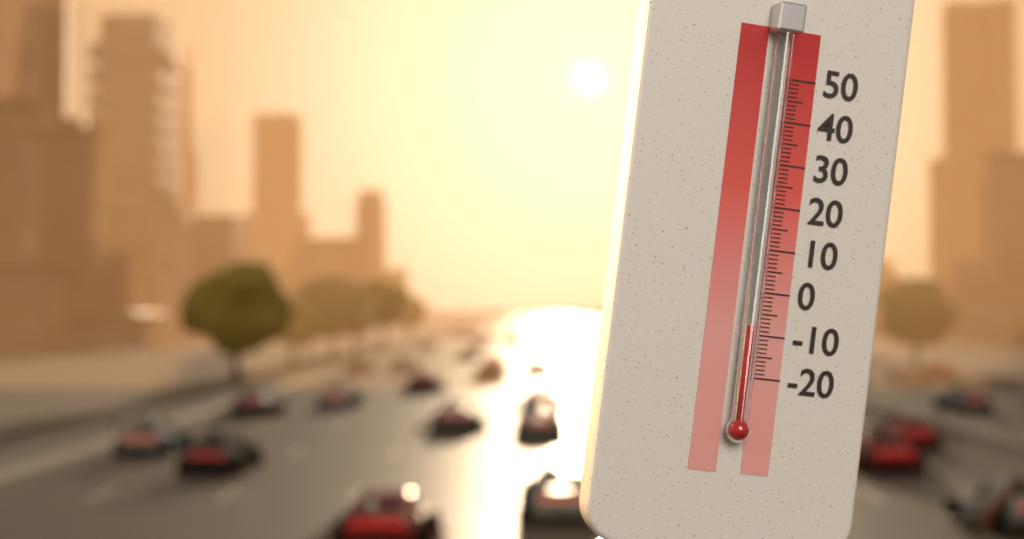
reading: -8 °C
